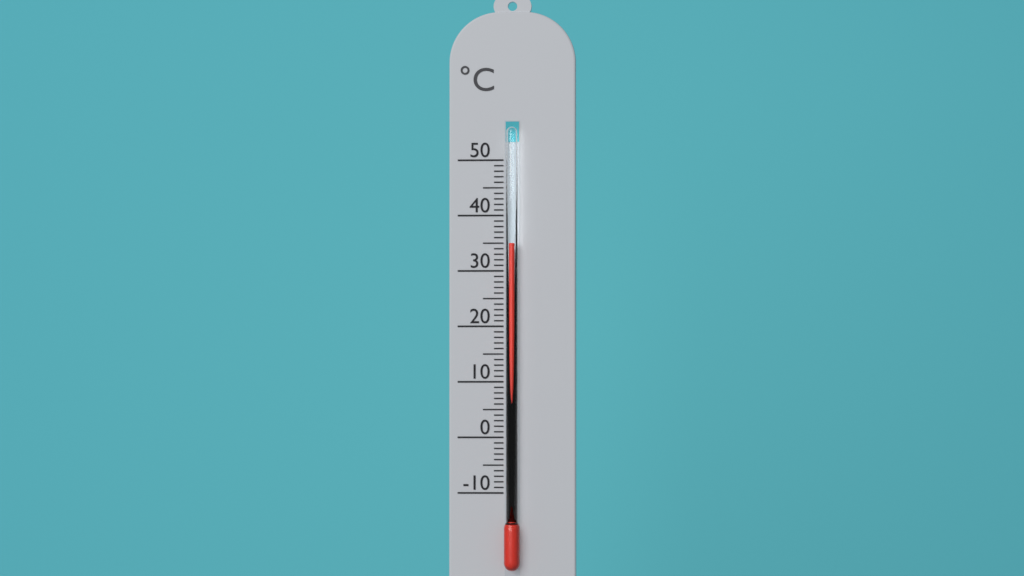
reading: 35 °C
